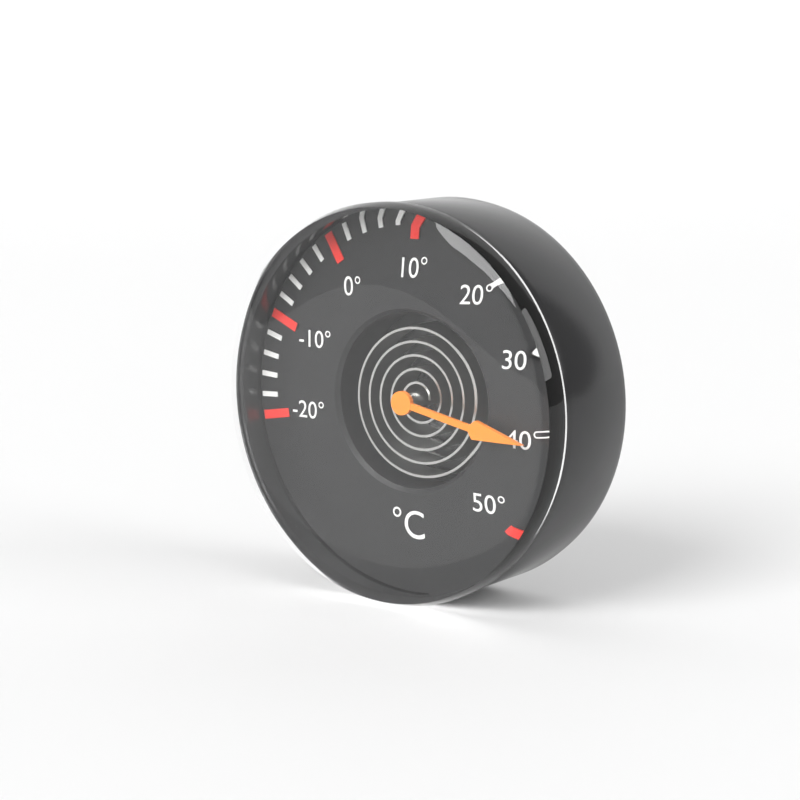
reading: 40 °C
